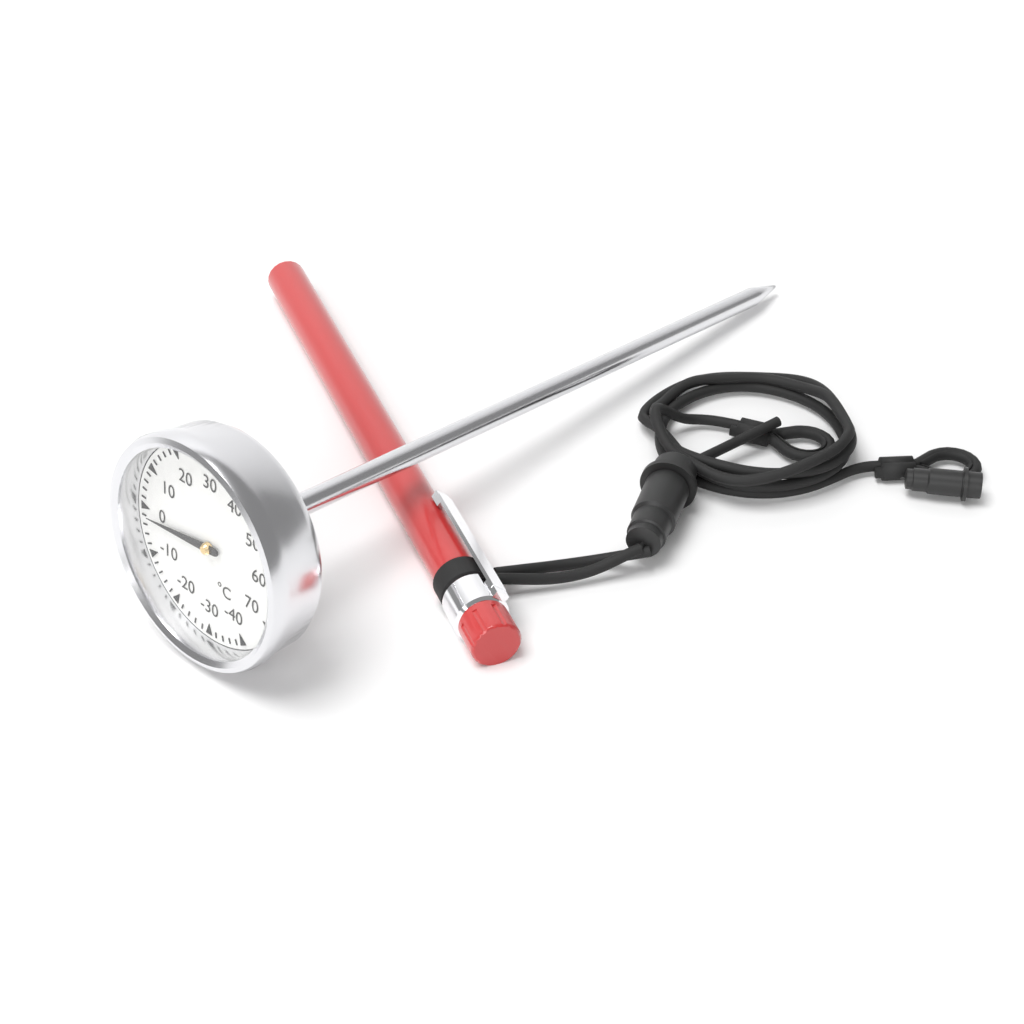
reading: -2 °C
